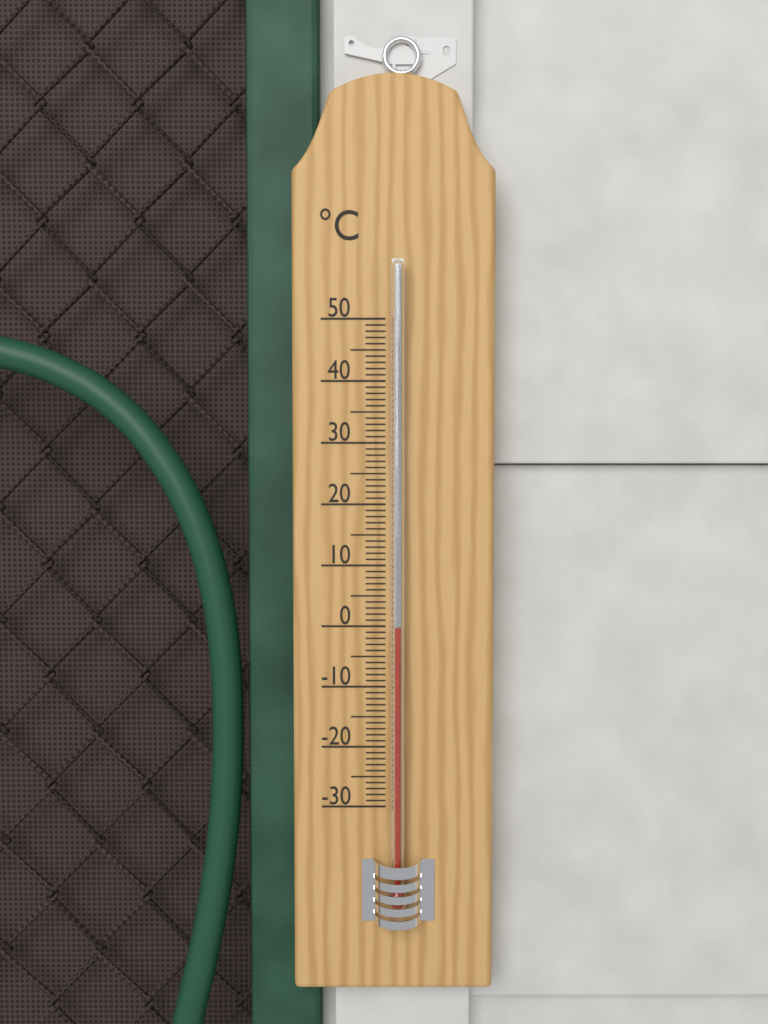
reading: 0 °C
